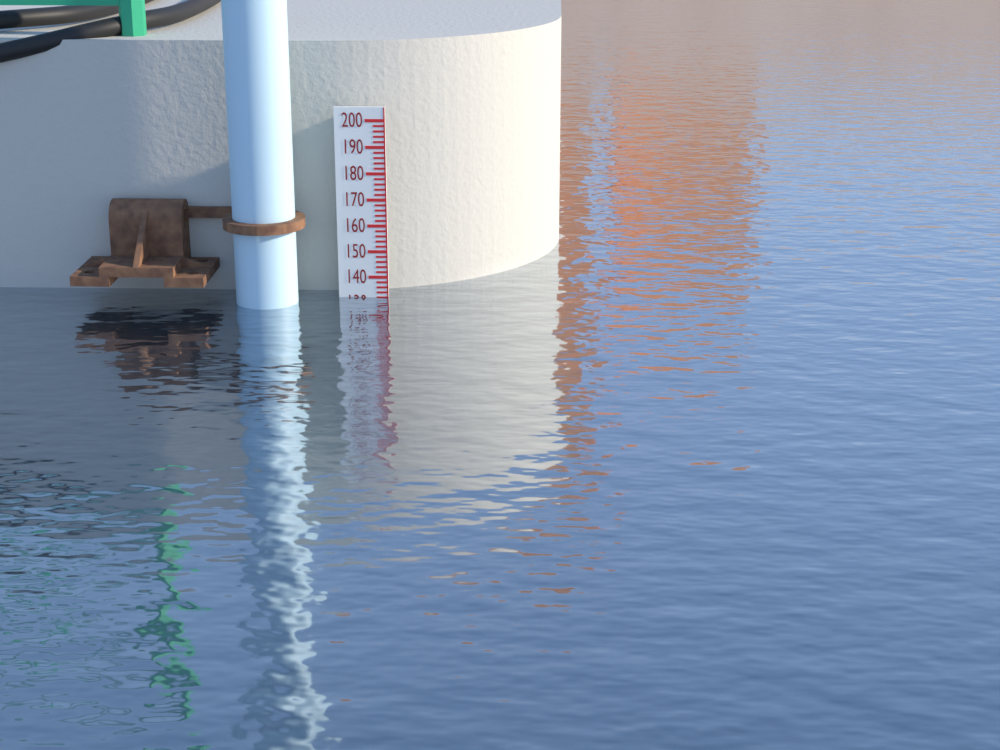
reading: 132 (no unit)
